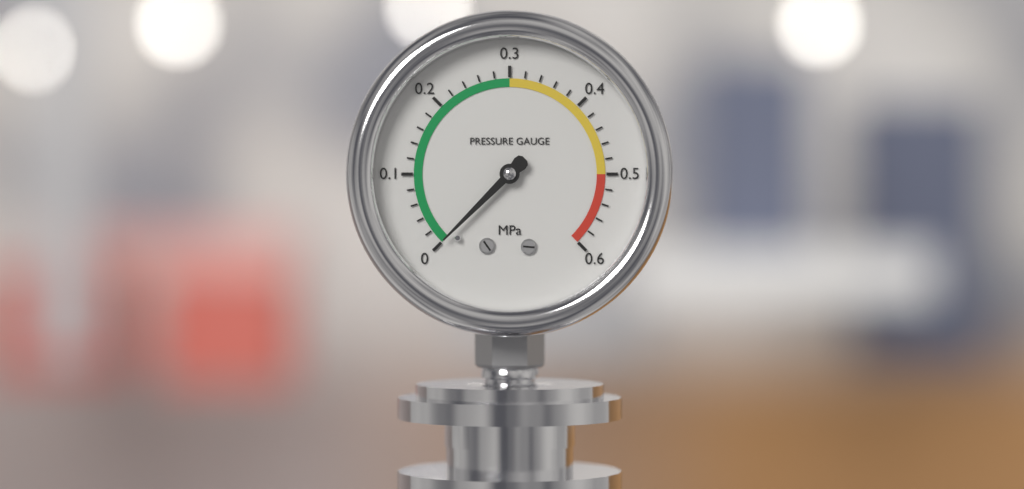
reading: 0.00 MPa
